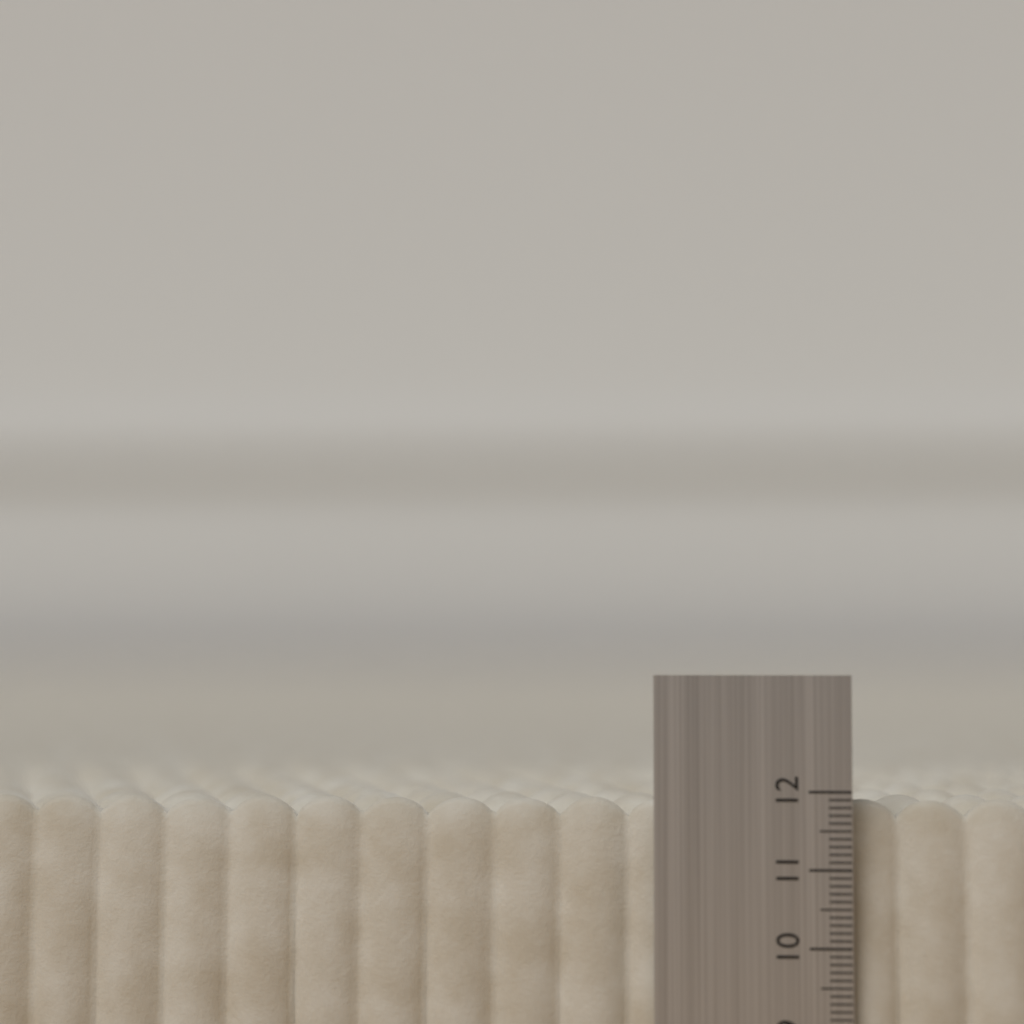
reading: 11.9 (no unit)
